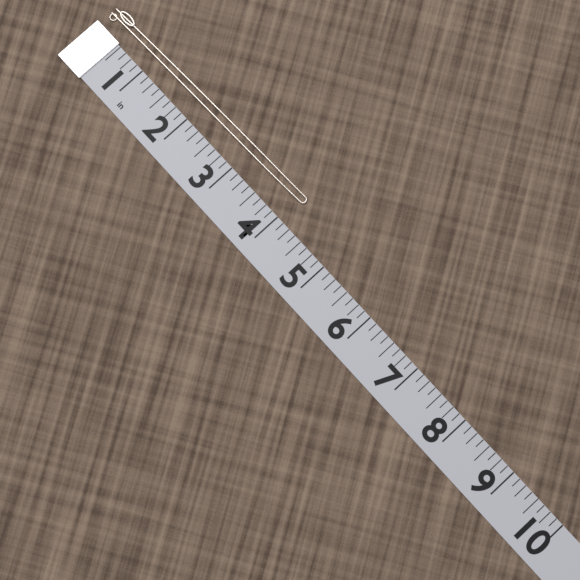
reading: 4.125 in
